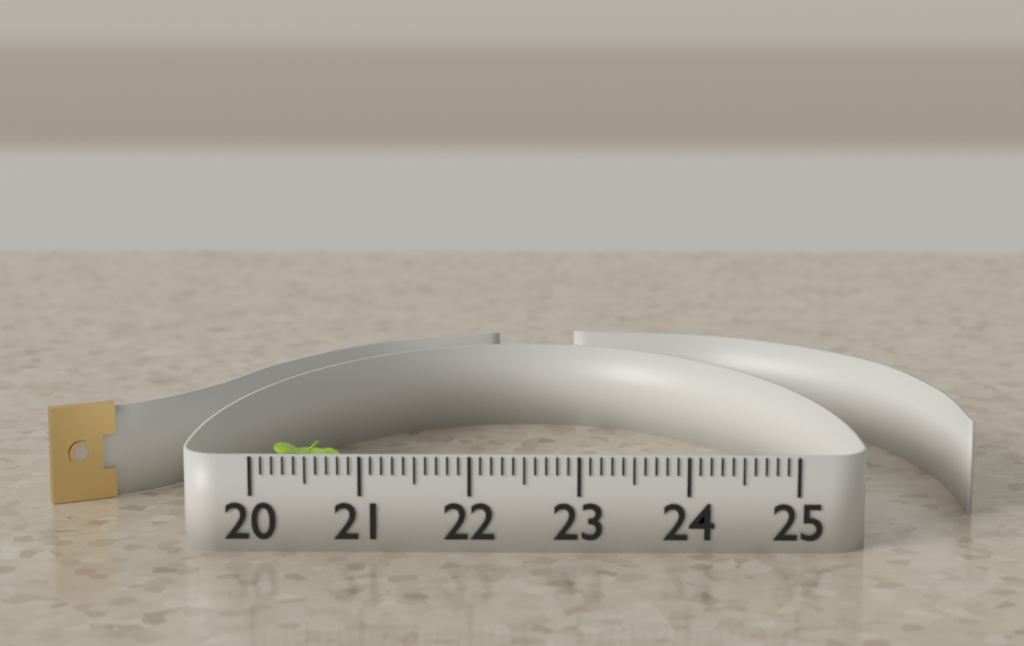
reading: 20.9 (no unit)
